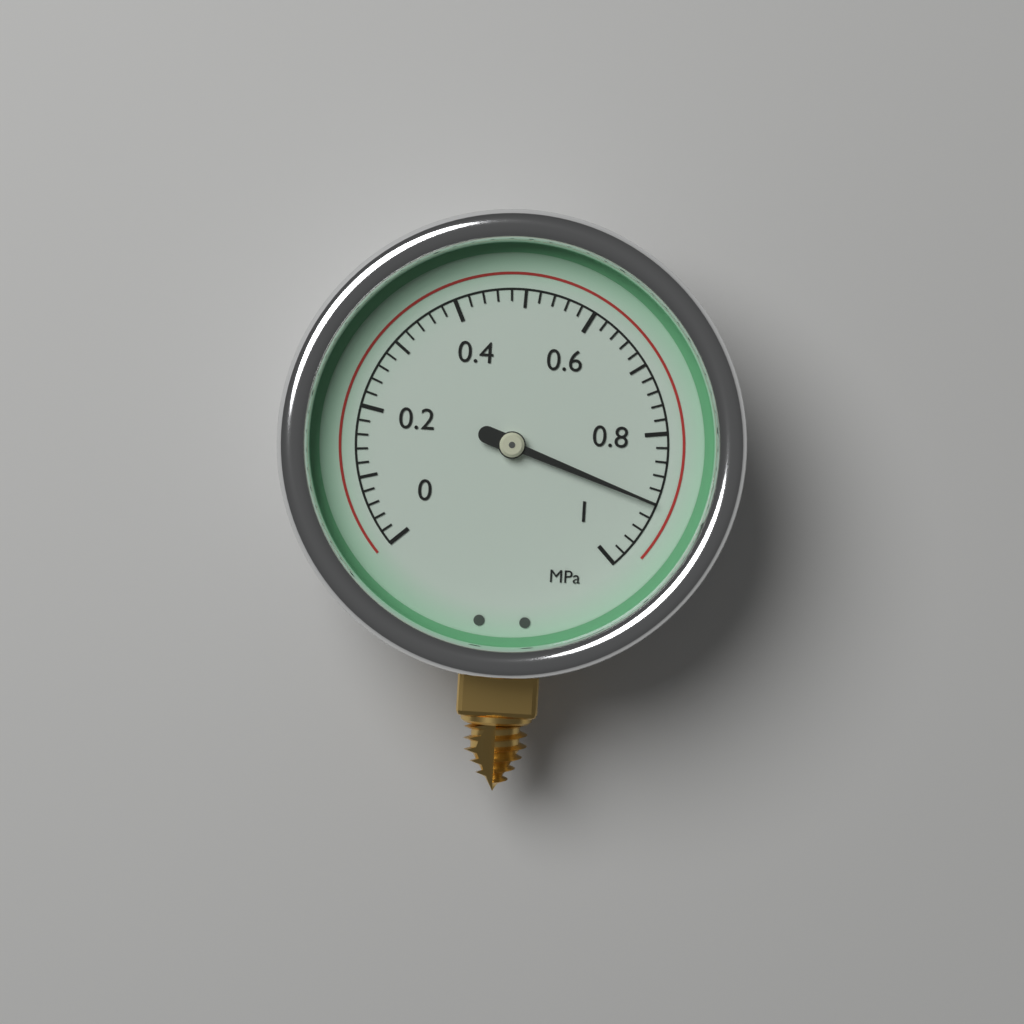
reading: 0.90 MPa
